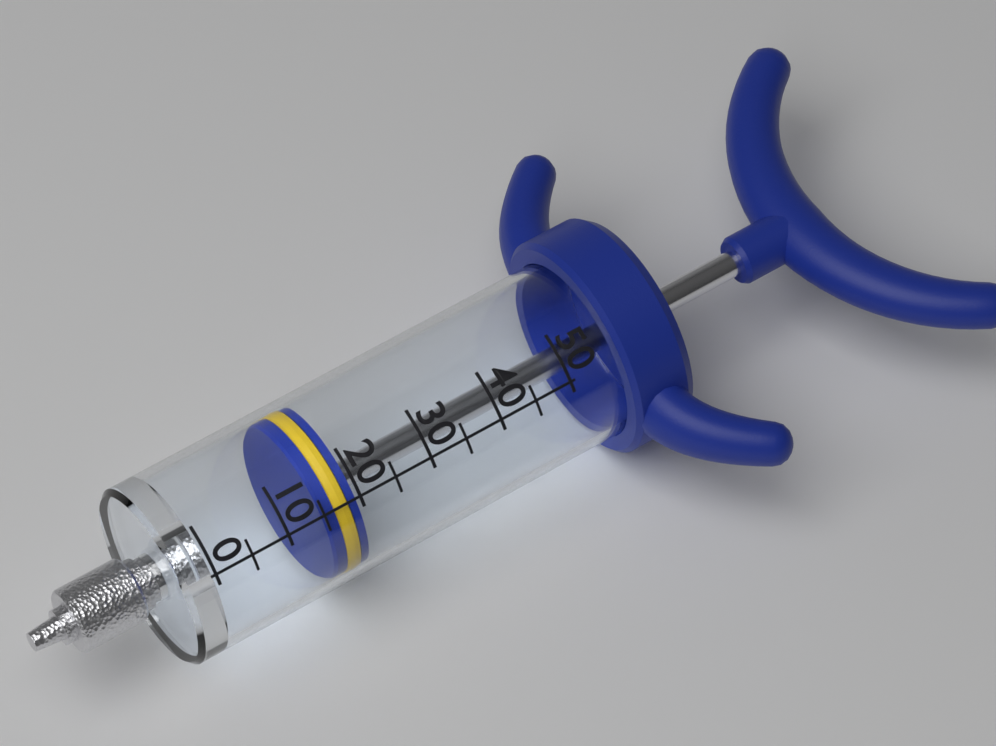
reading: 15 (no unit)
